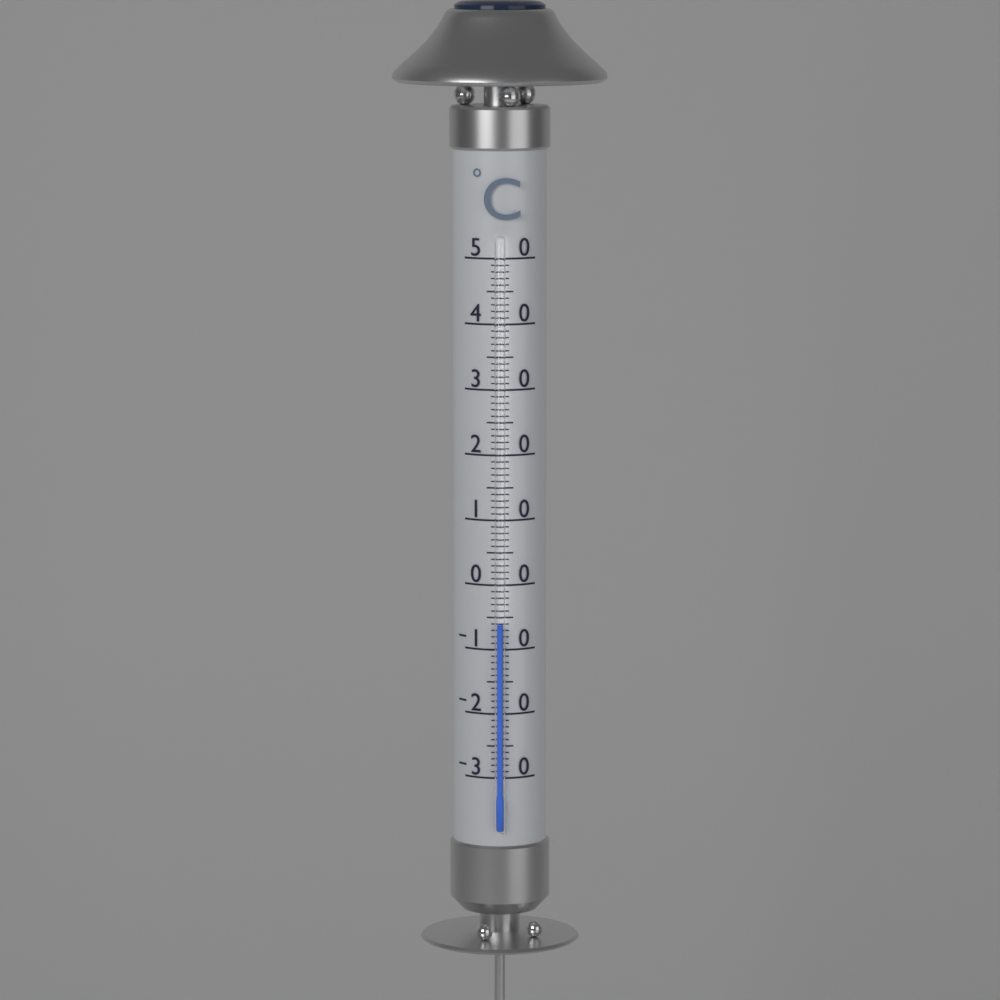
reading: -6 °C
